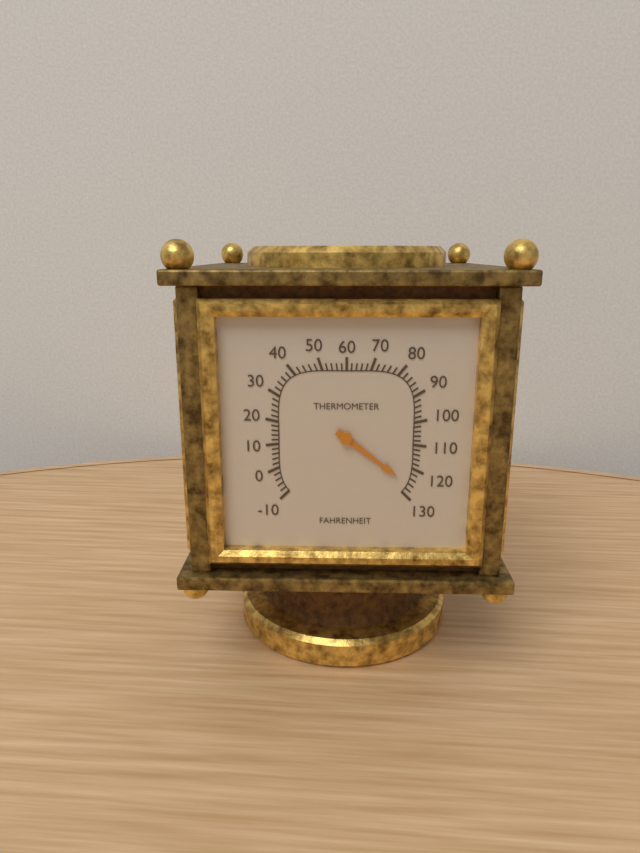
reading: 126 °F
